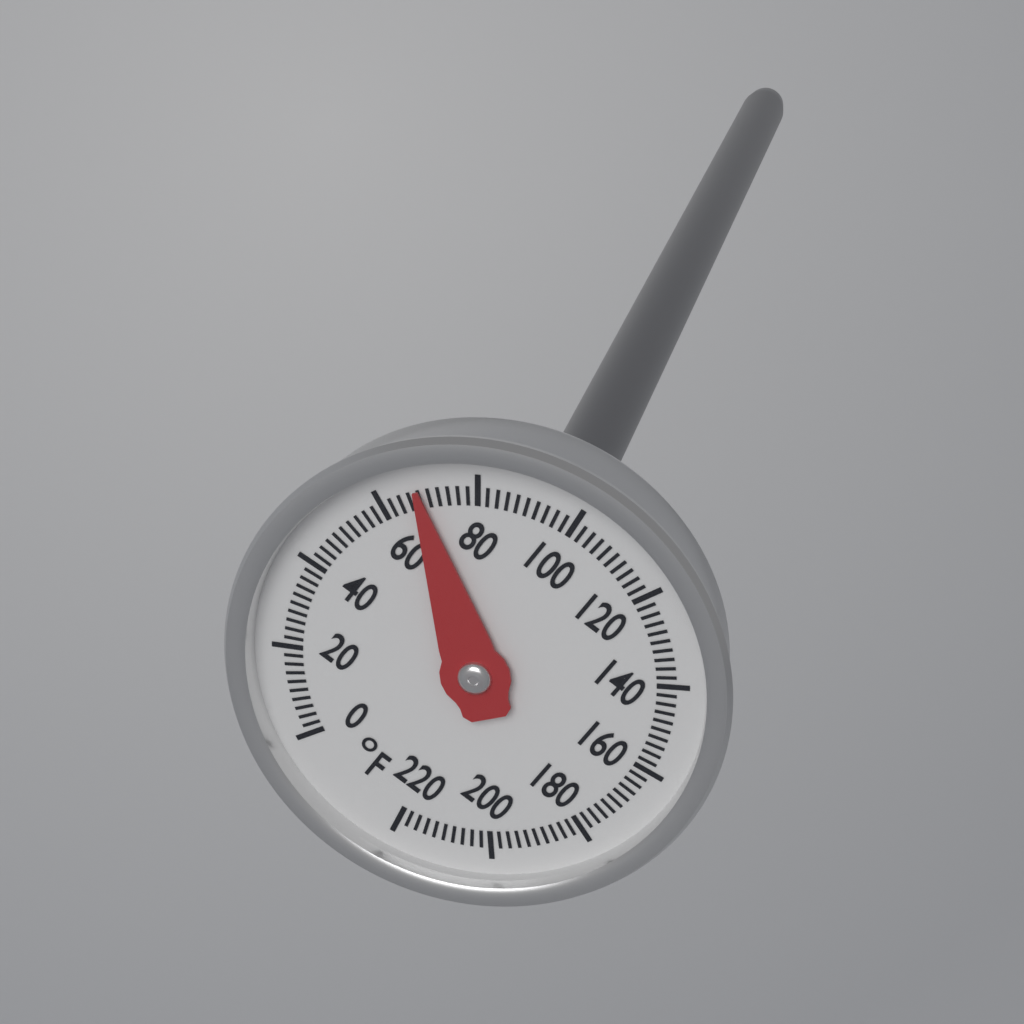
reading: 68 °F
